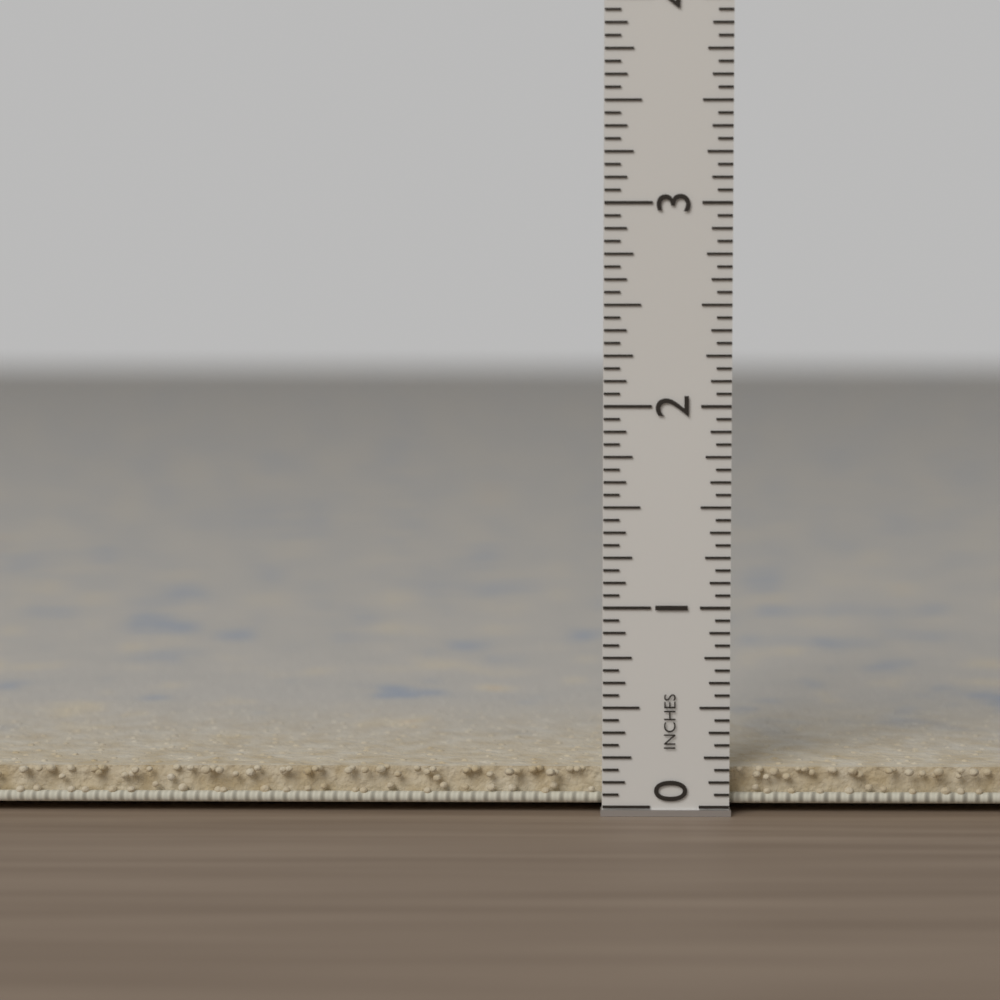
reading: 0.1875 in
